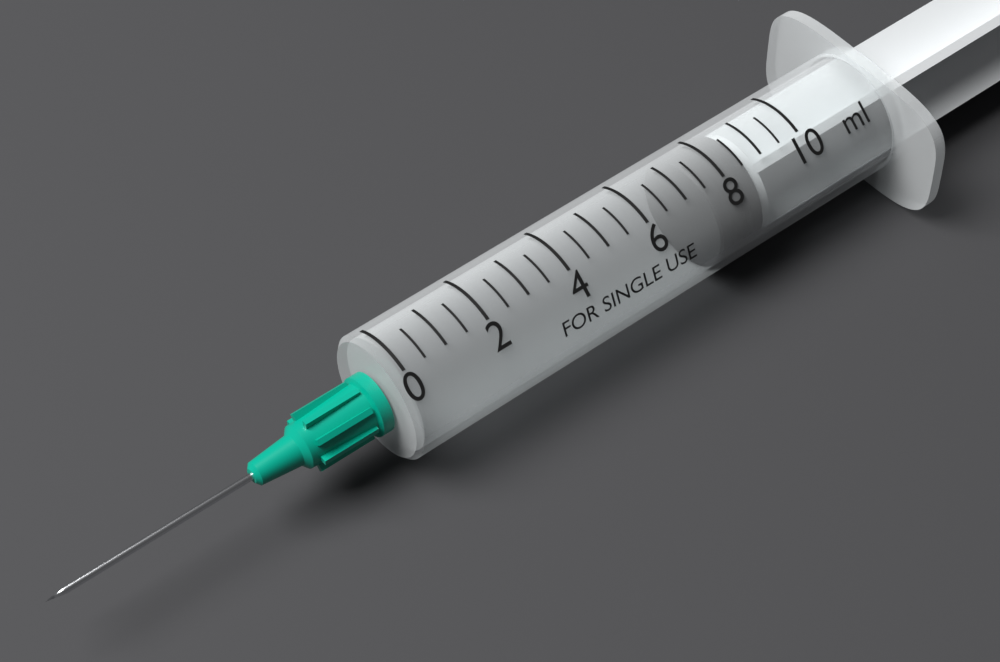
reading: 7.5 ml
